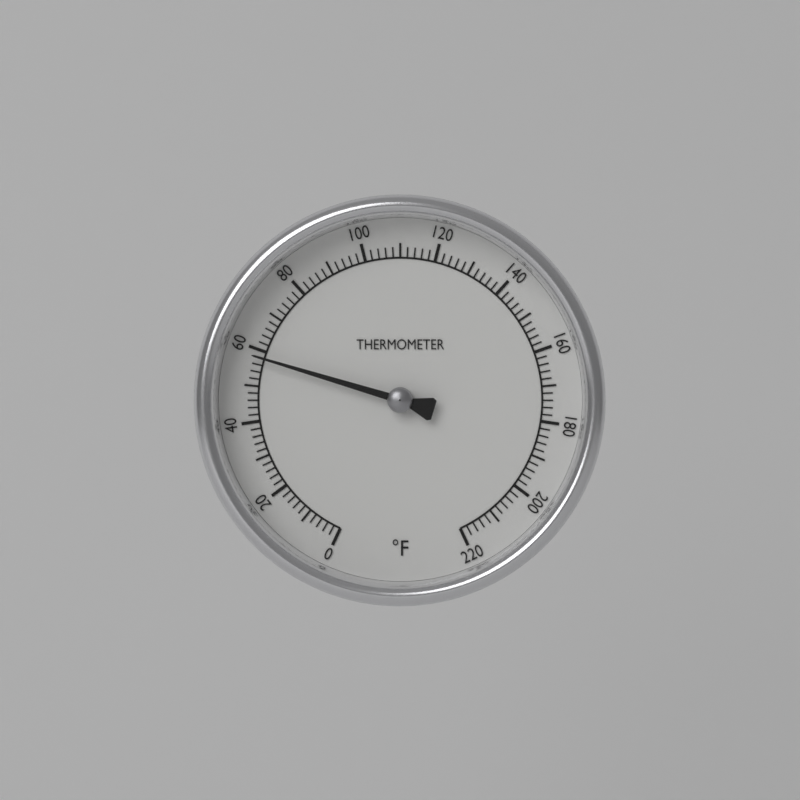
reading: 58 °F
